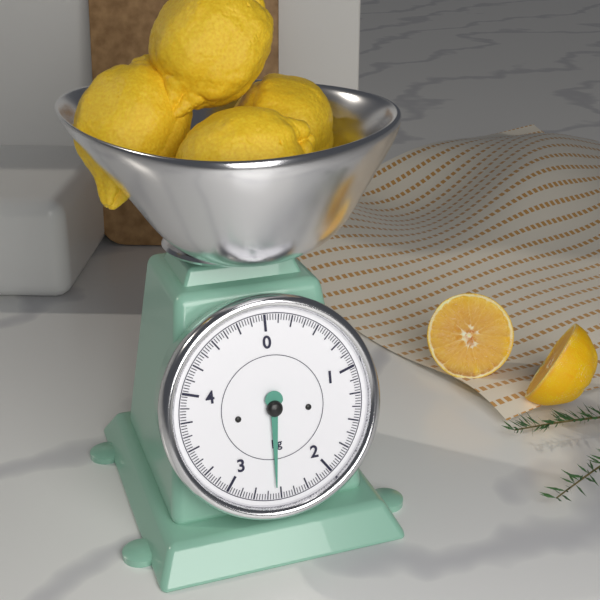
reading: 2.550 kg
